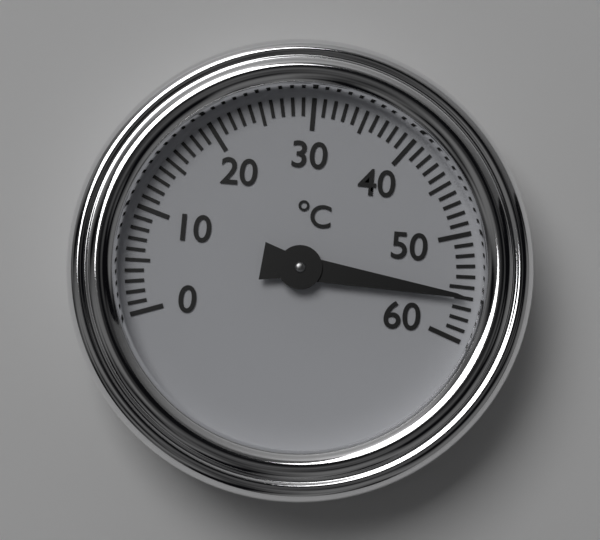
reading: 56 °C
